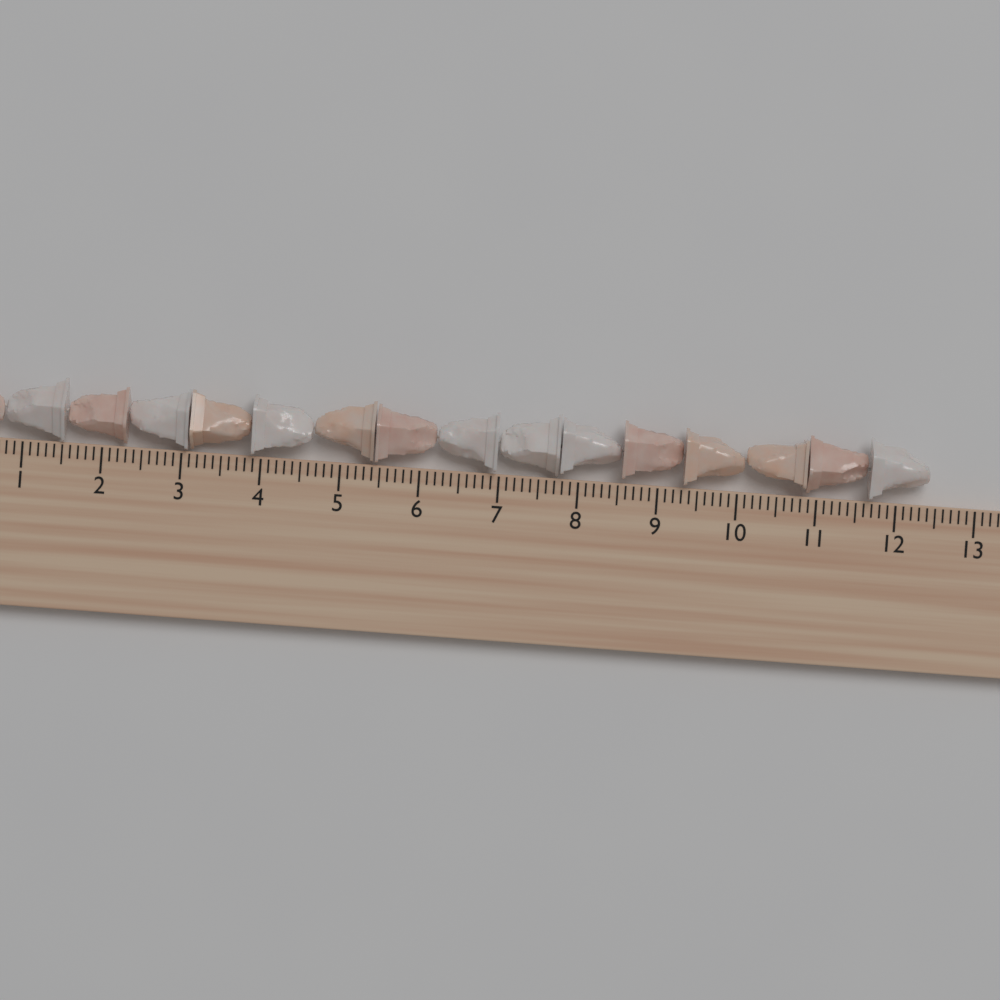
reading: 12.4 cm
